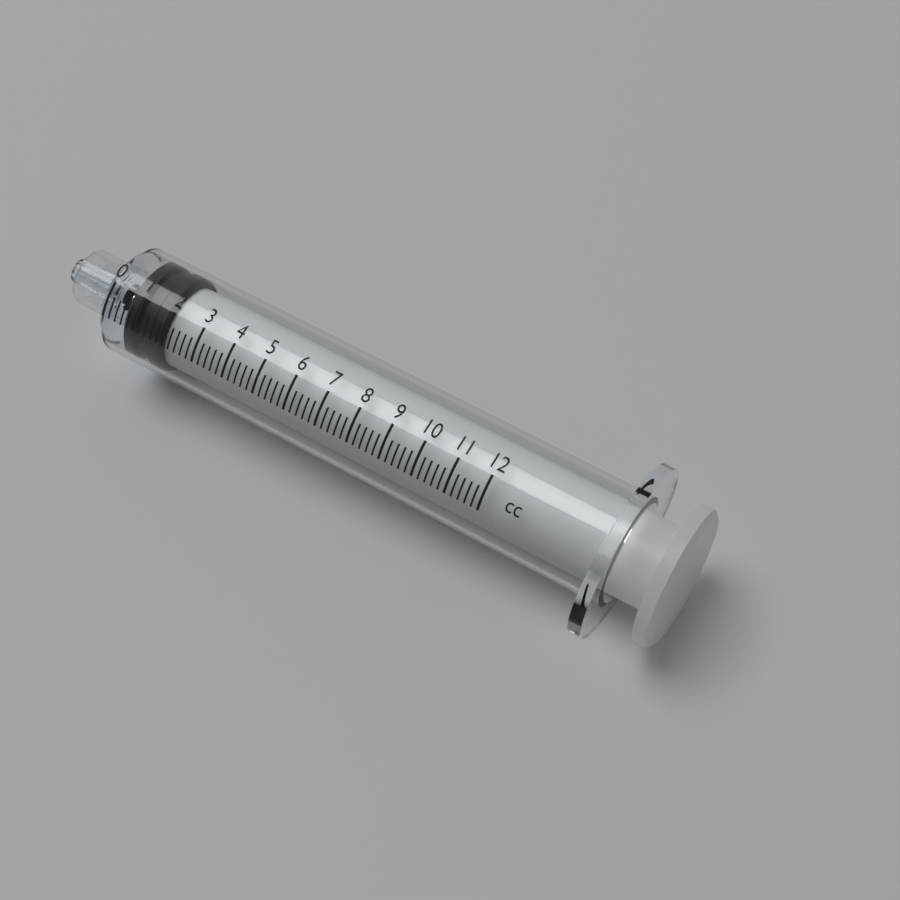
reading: 0.6 cc
